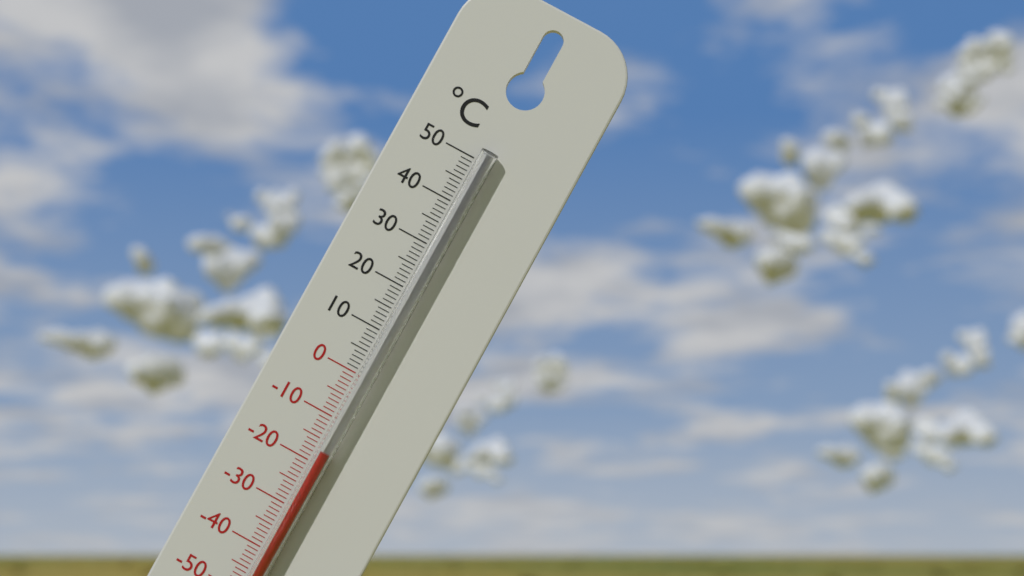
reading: -17 °C
